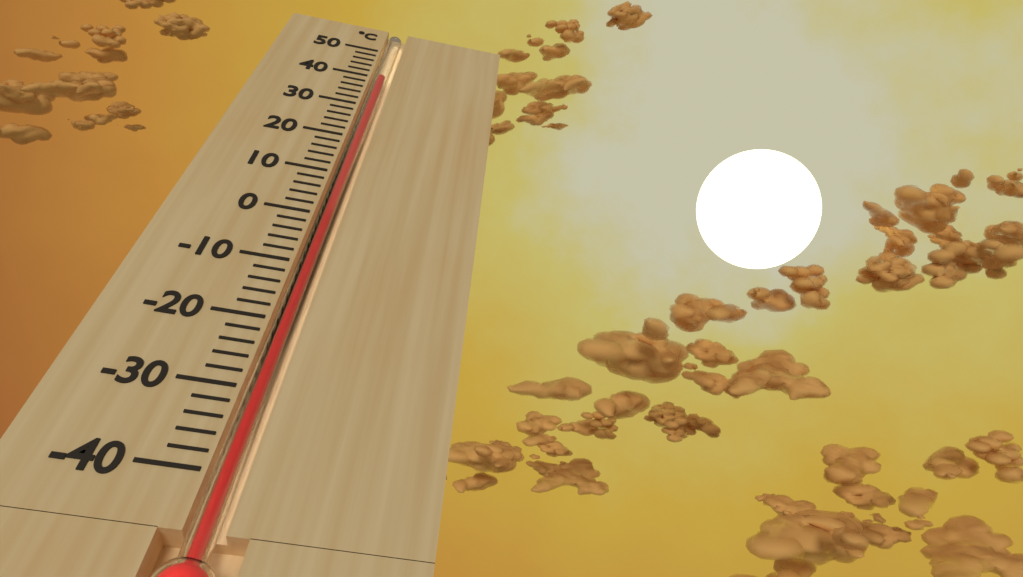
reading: 40 °C
